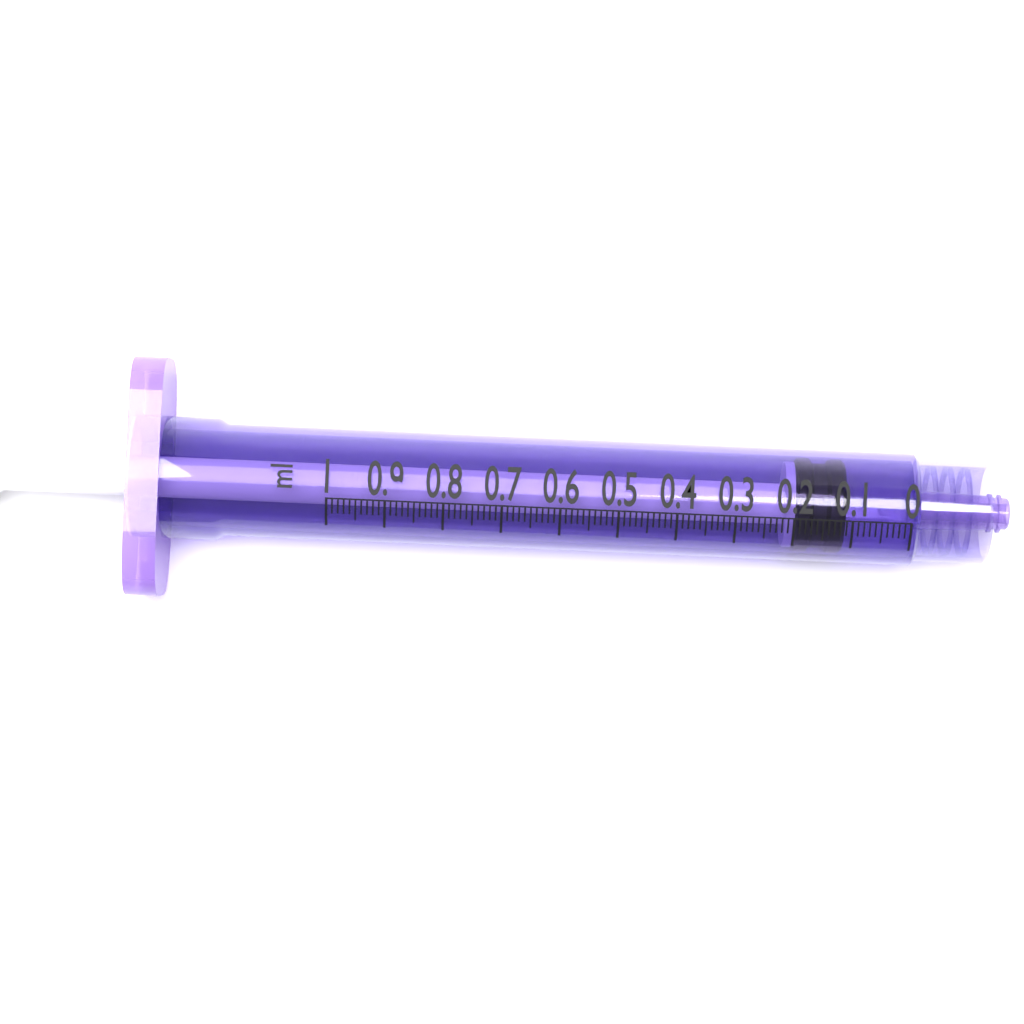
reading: 0.11 ml
